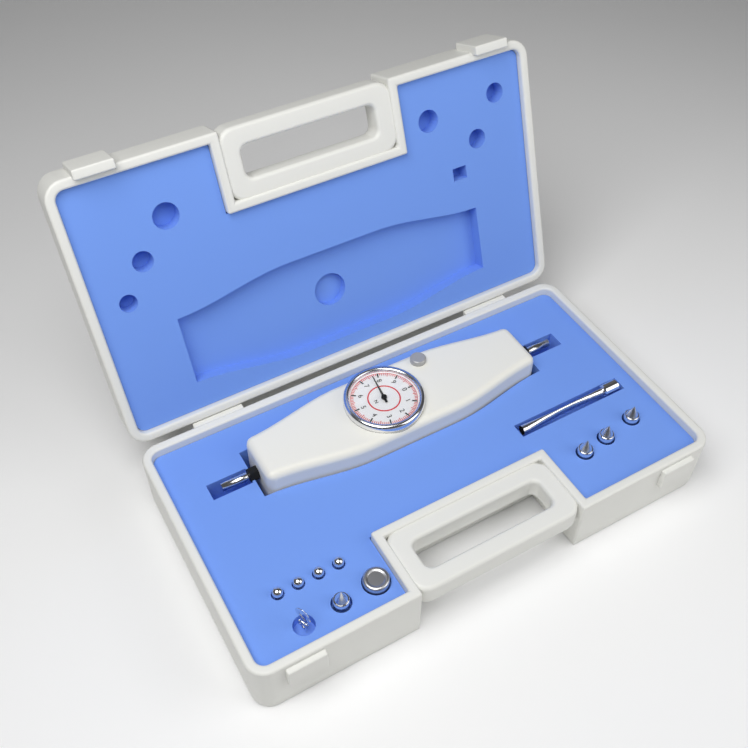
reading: 7.7 N
